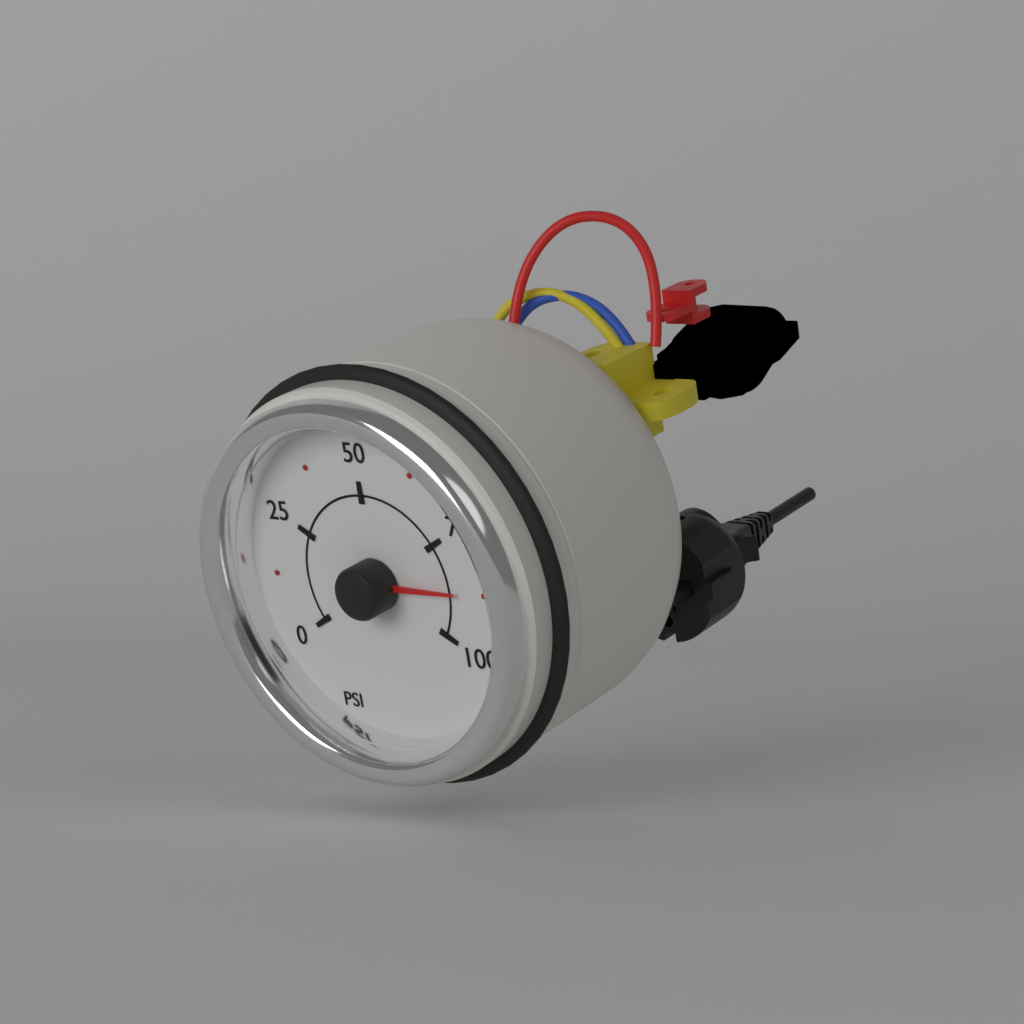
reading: 87.5 psi
